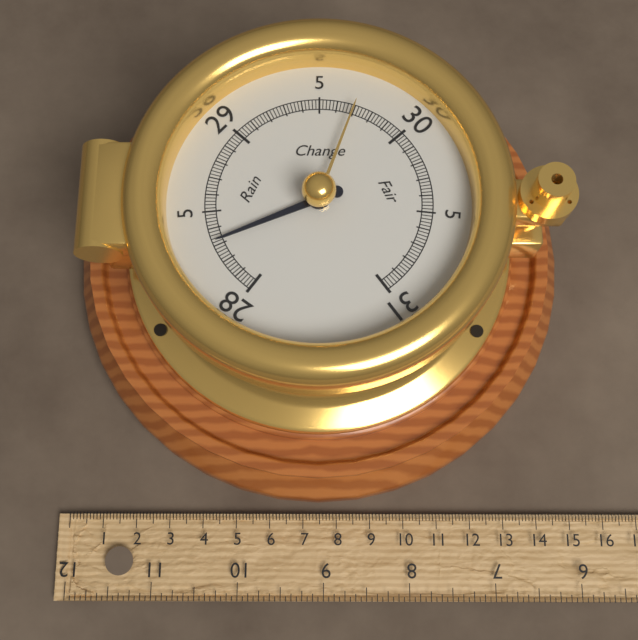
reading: 28.32 inHg
